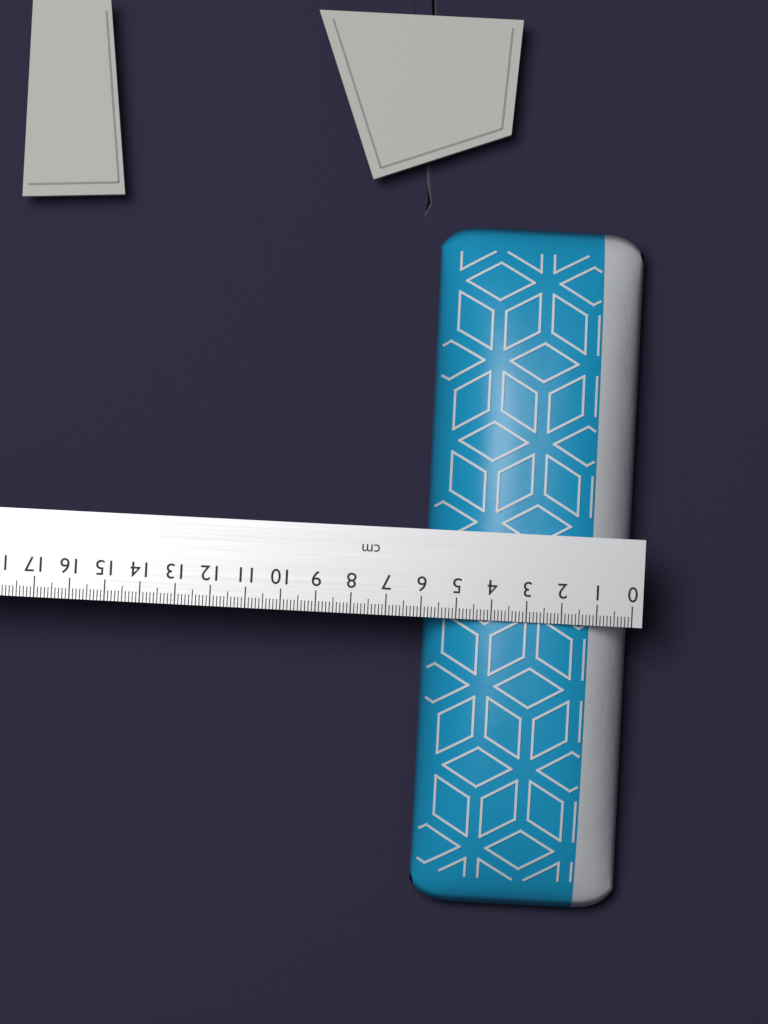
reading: 5.9 cm
